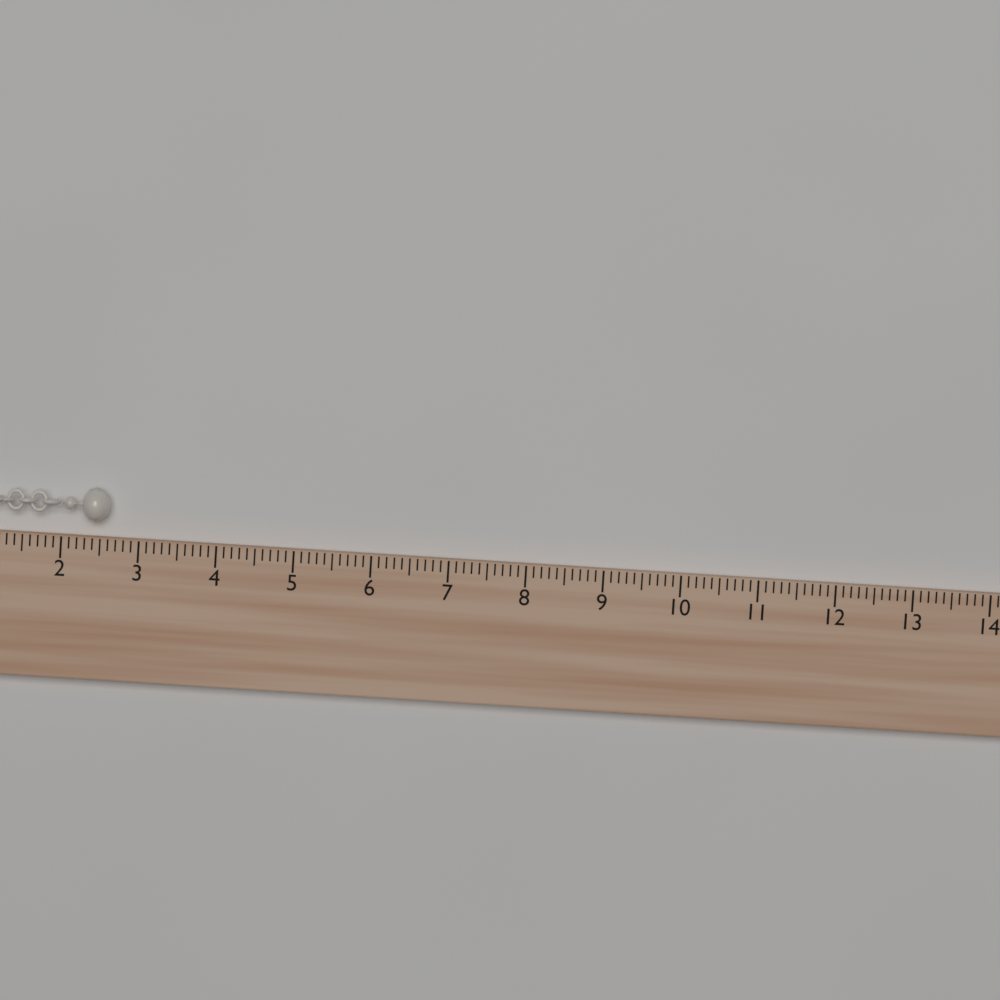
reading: 2.6 (no unit)
